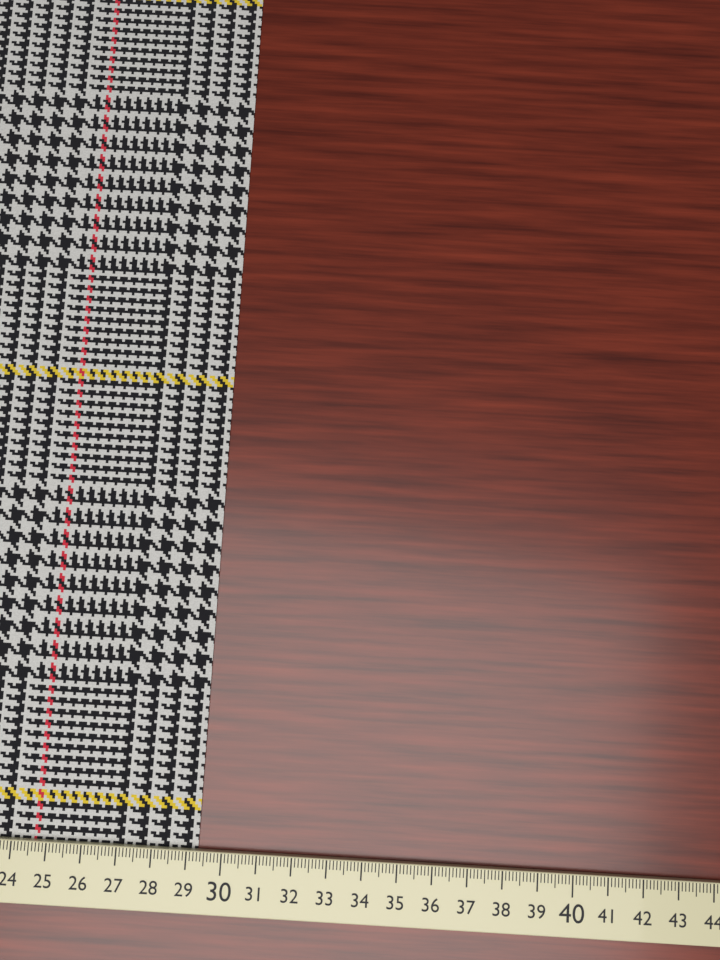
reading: 29.3 cm
